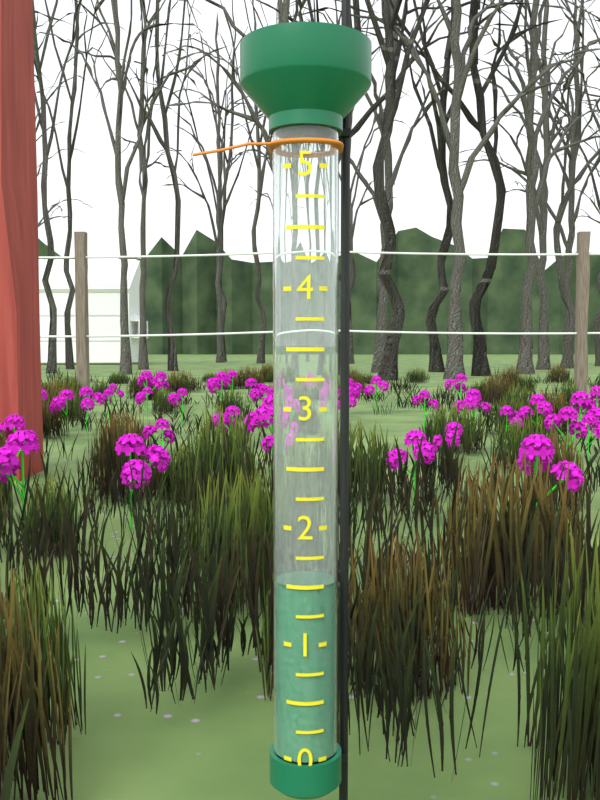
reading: 1.50 (no unit)
